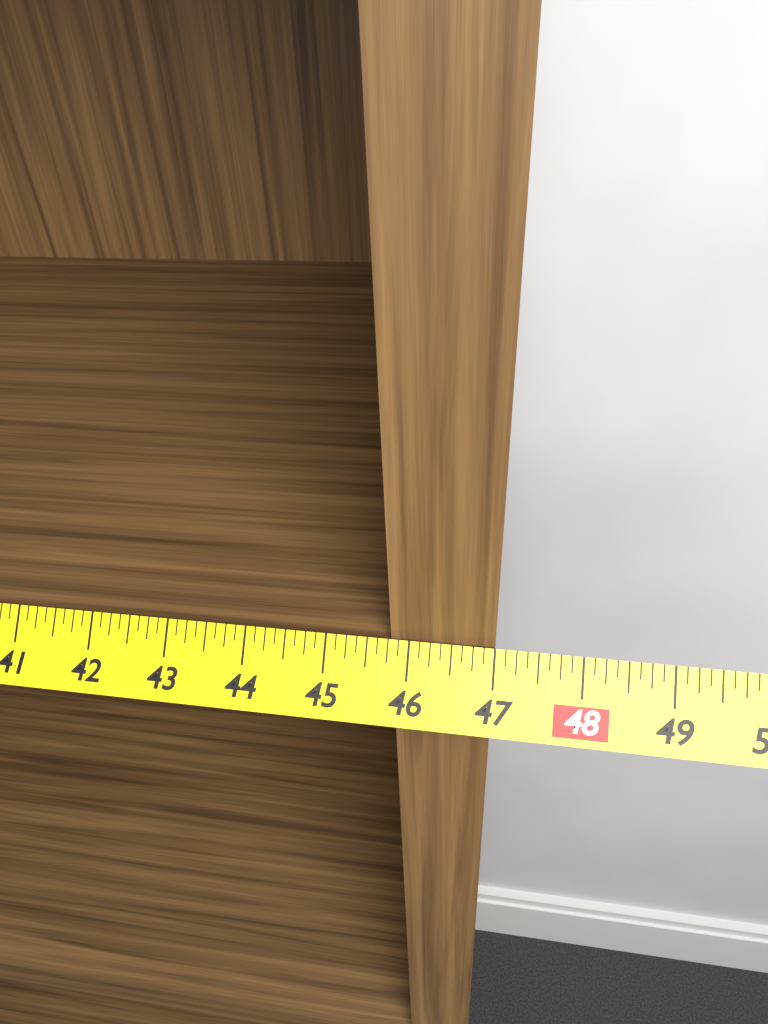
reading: 47.000 in
